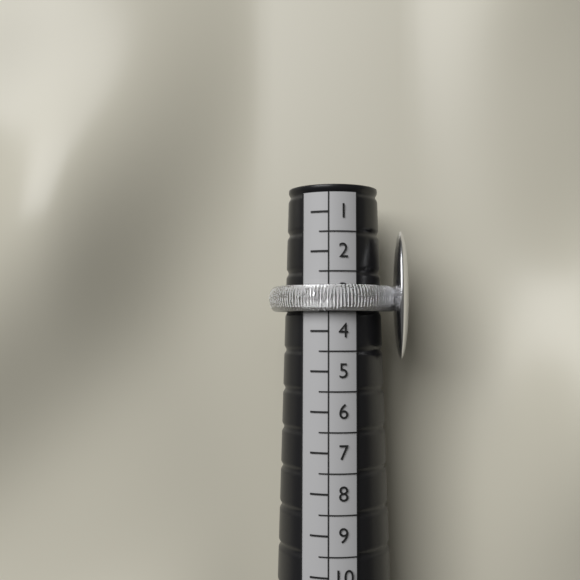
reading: 3.5 (no unit)
